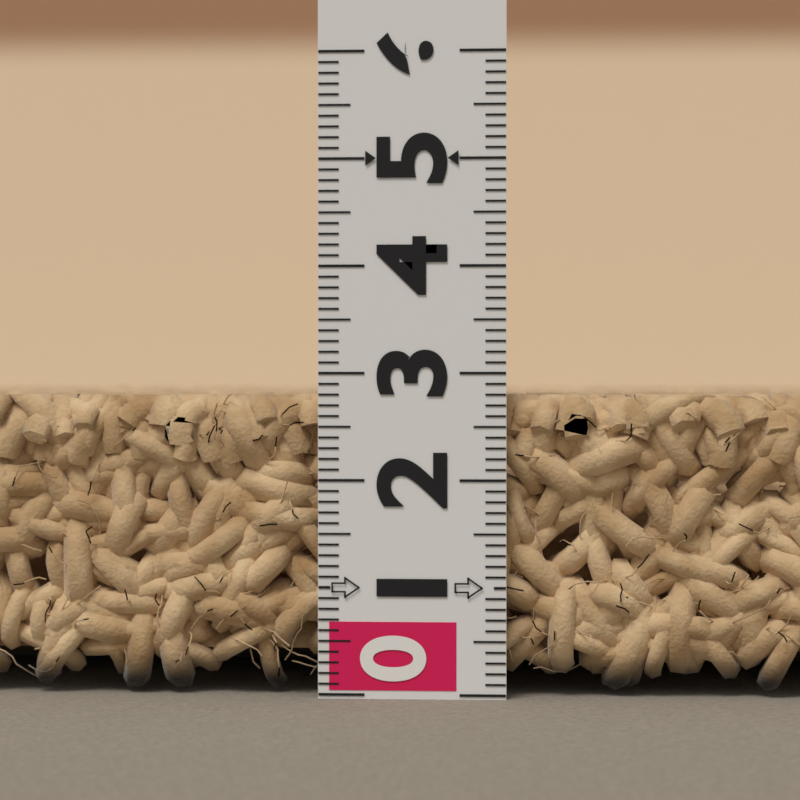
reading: 2.8 (no unit)
